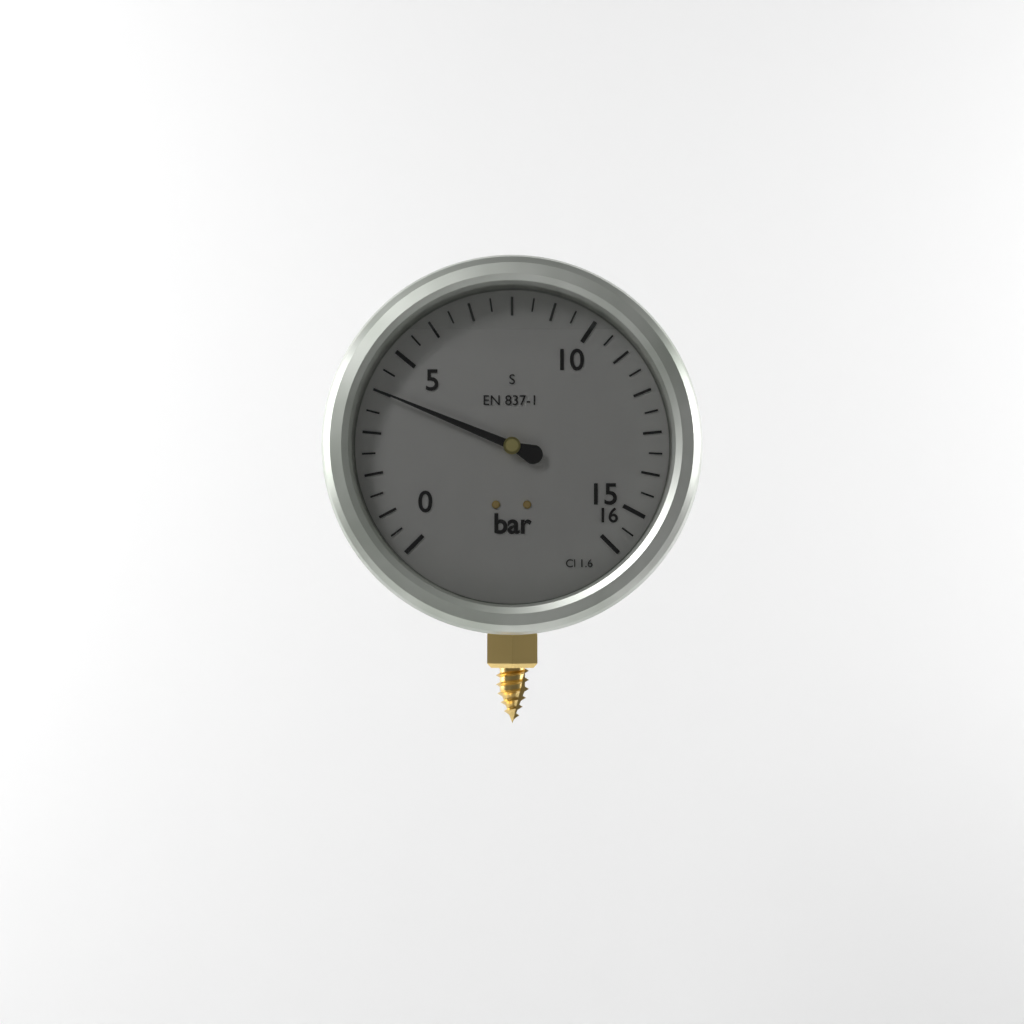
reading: 4.0 bar
